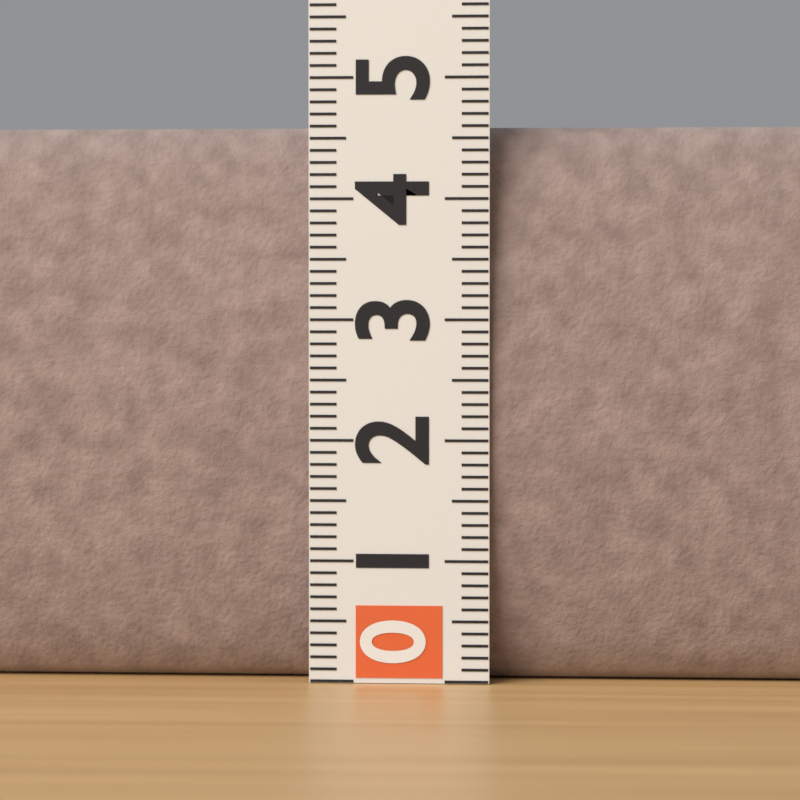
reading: 4.6 (no unit)
